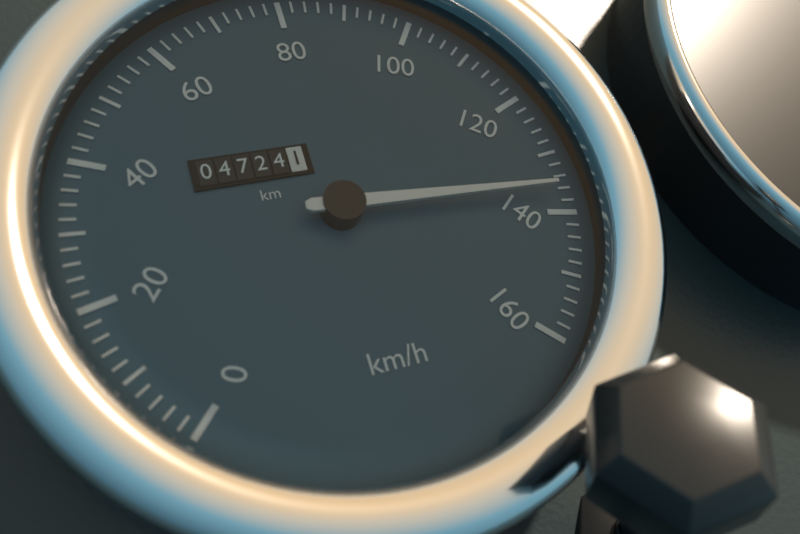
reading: 136 km/h
